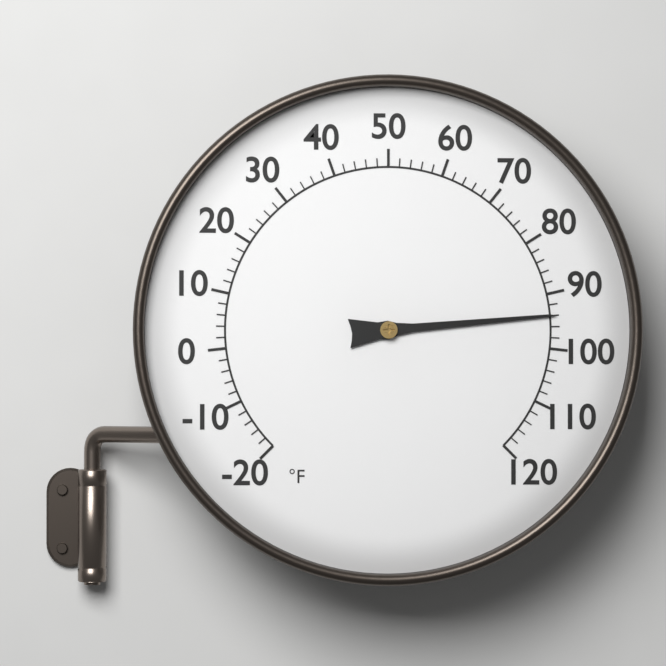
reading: 94 °F
